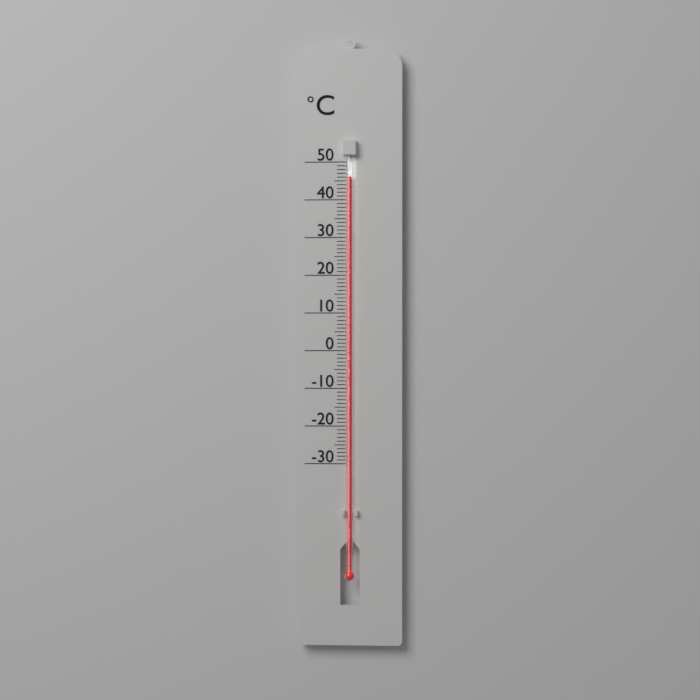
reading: 46 °C
